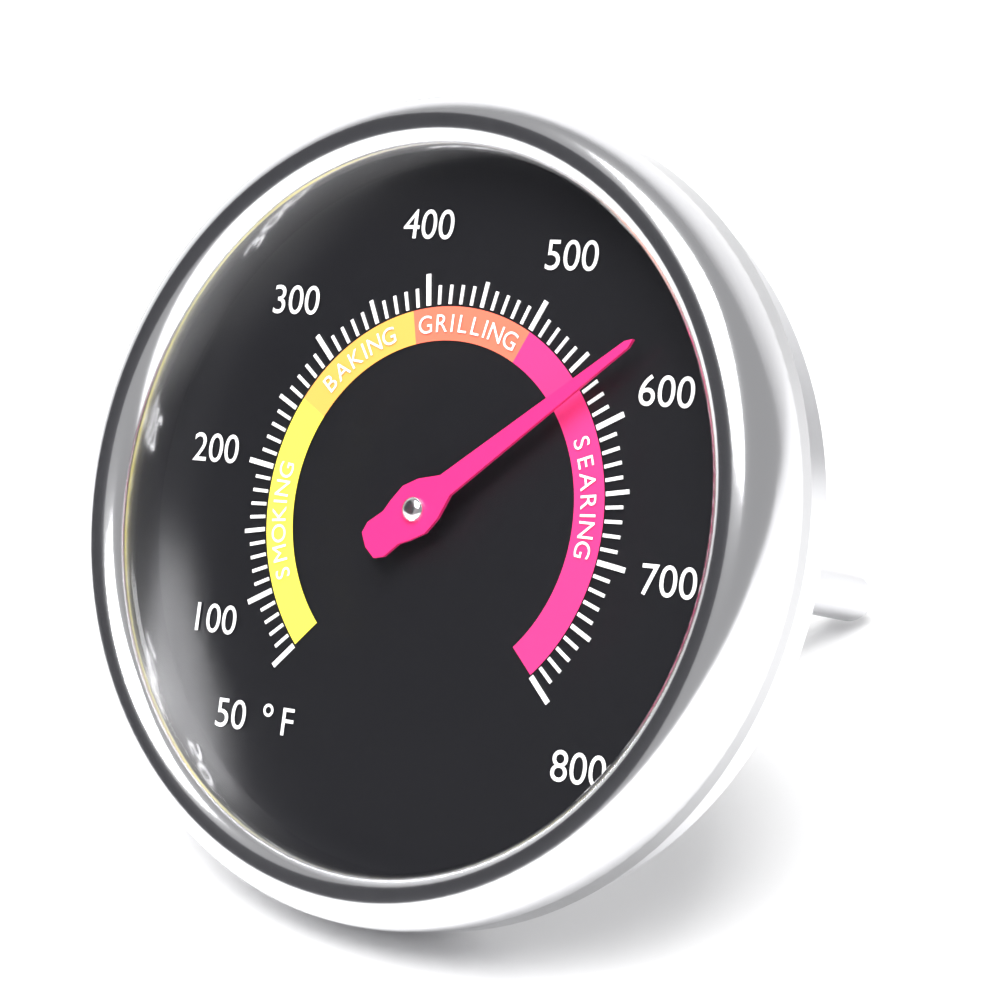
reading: 570 °F
